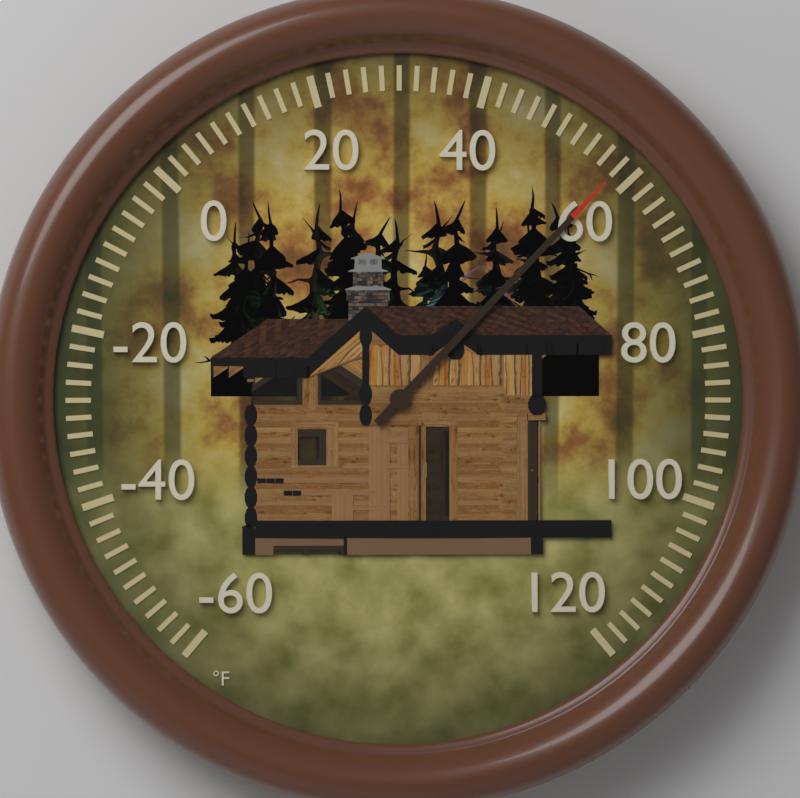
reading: 58 °F
